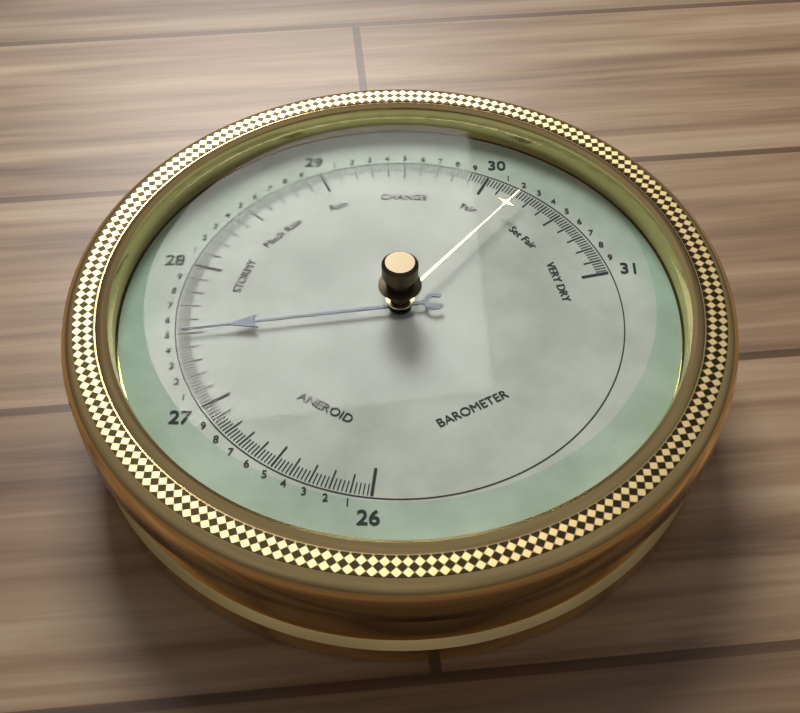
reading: 27.50 (no unit)
